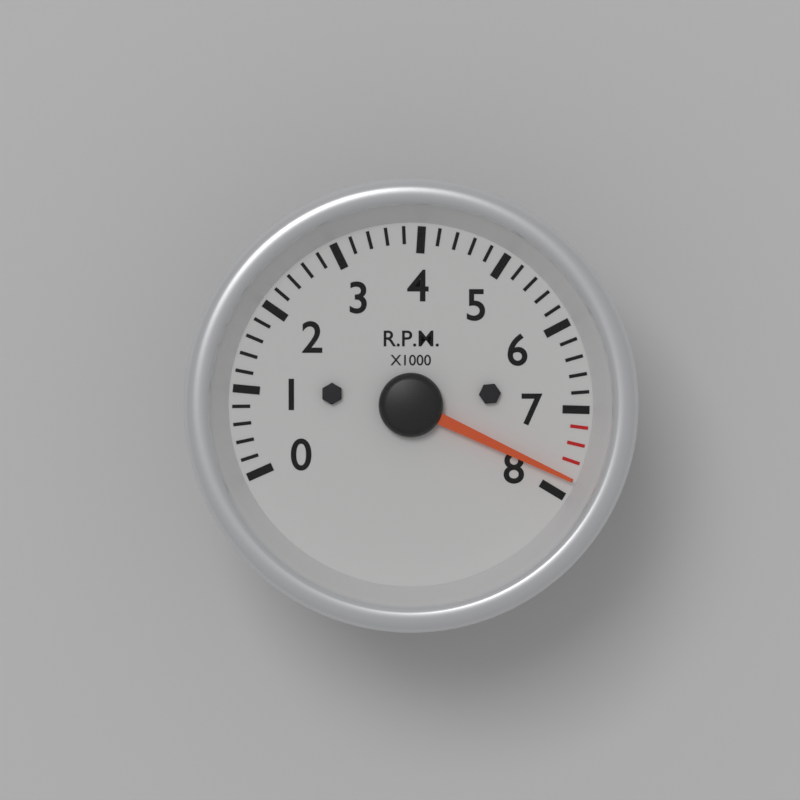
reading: 7800 RPM
